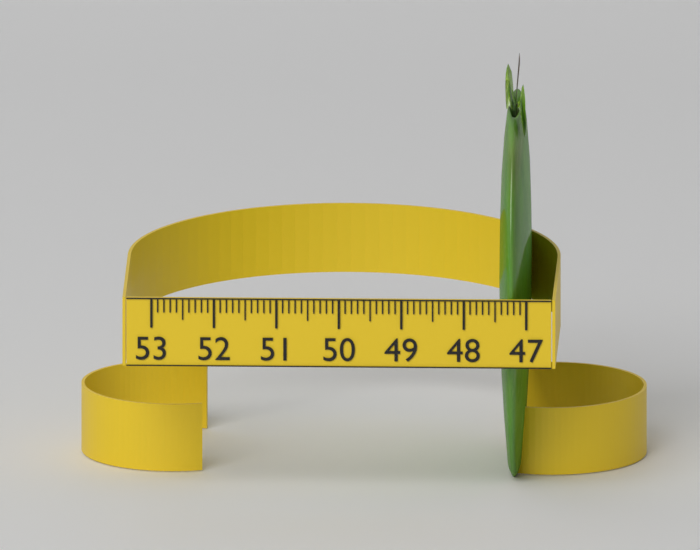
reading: 47.5 (no unit)
